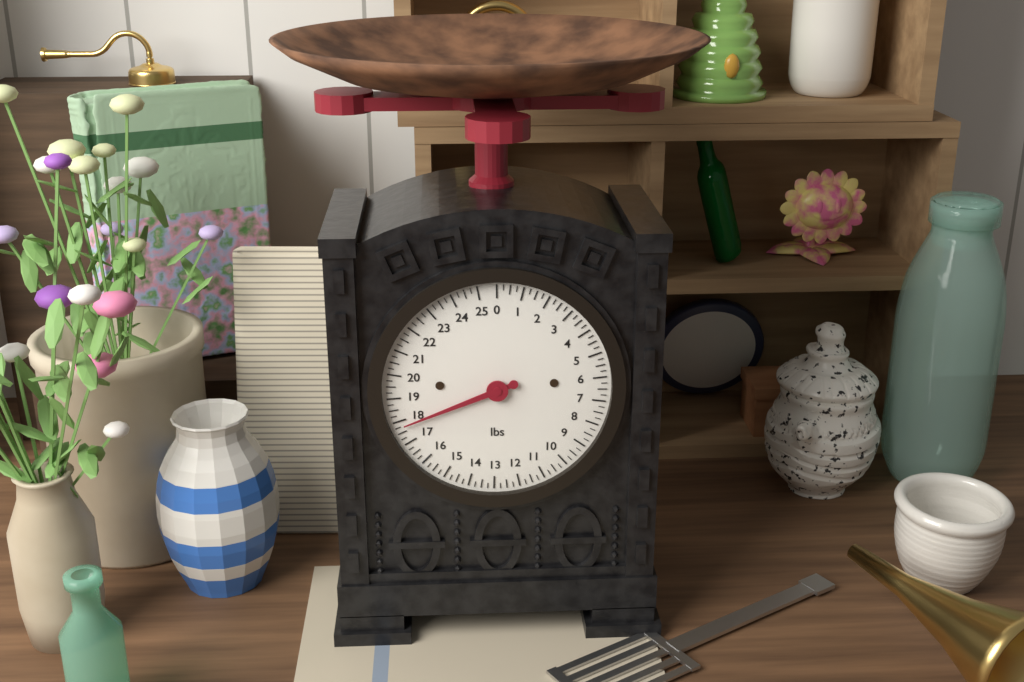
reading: 17.75 lbs
